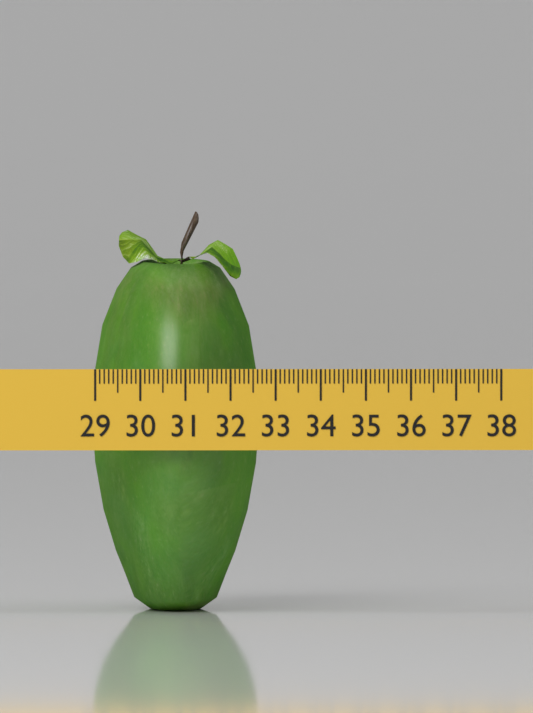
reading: 32.7 (no unit)
